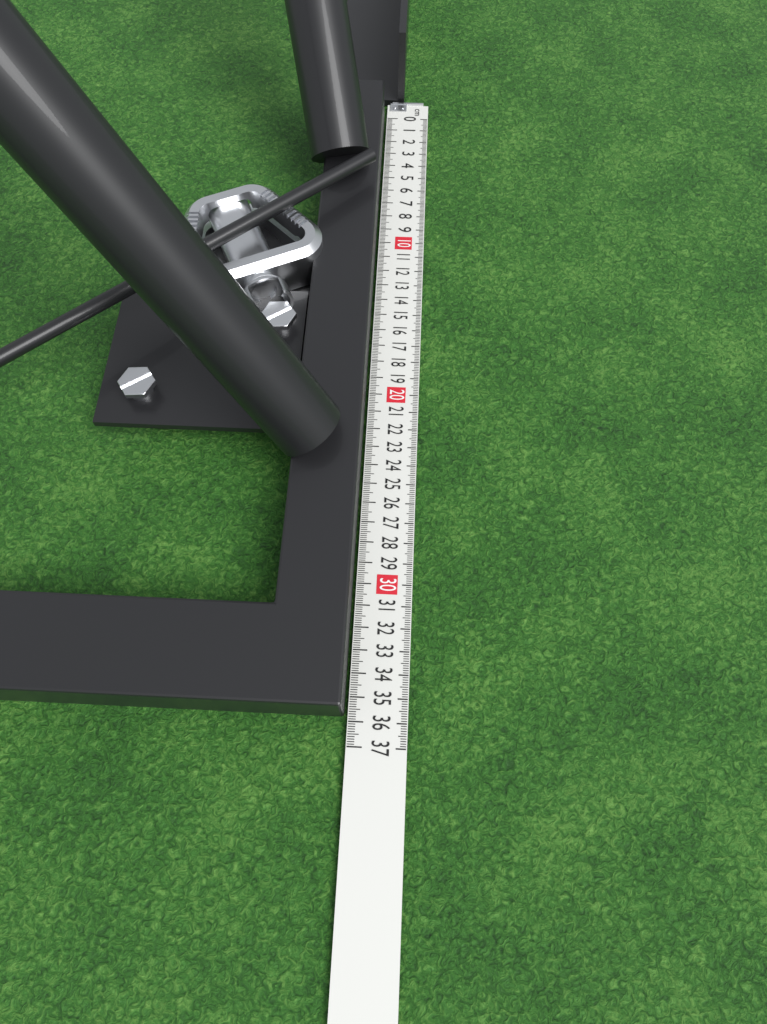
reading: 35.8 cm
